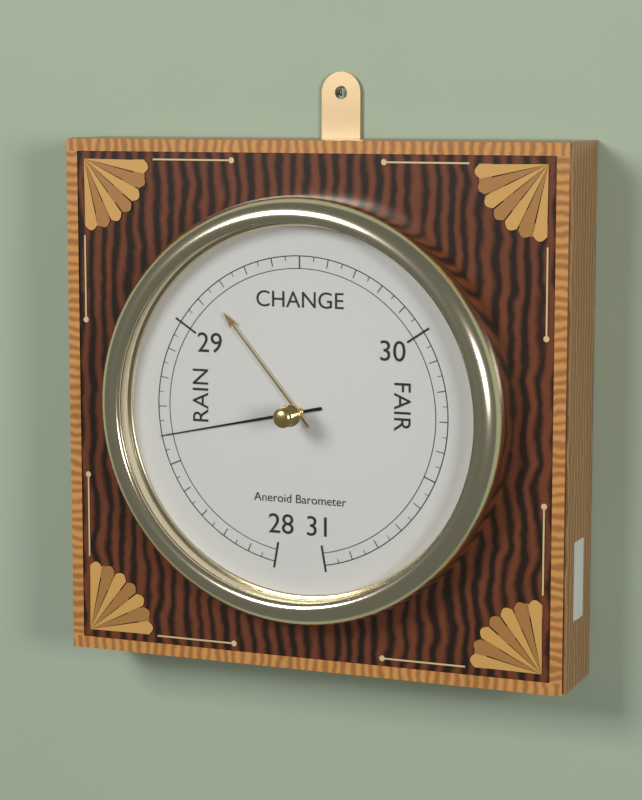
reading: 28.60 inHg
